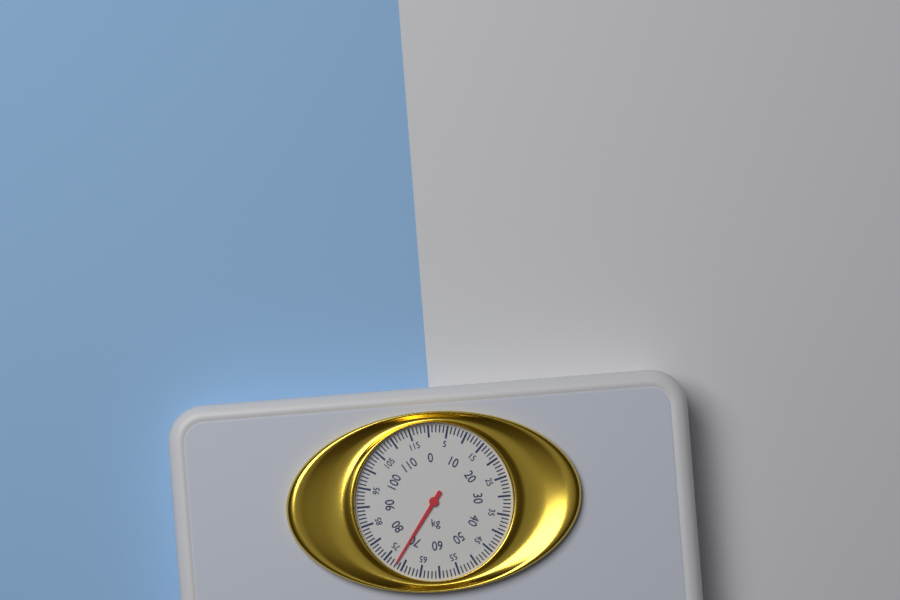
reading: 72 kg
